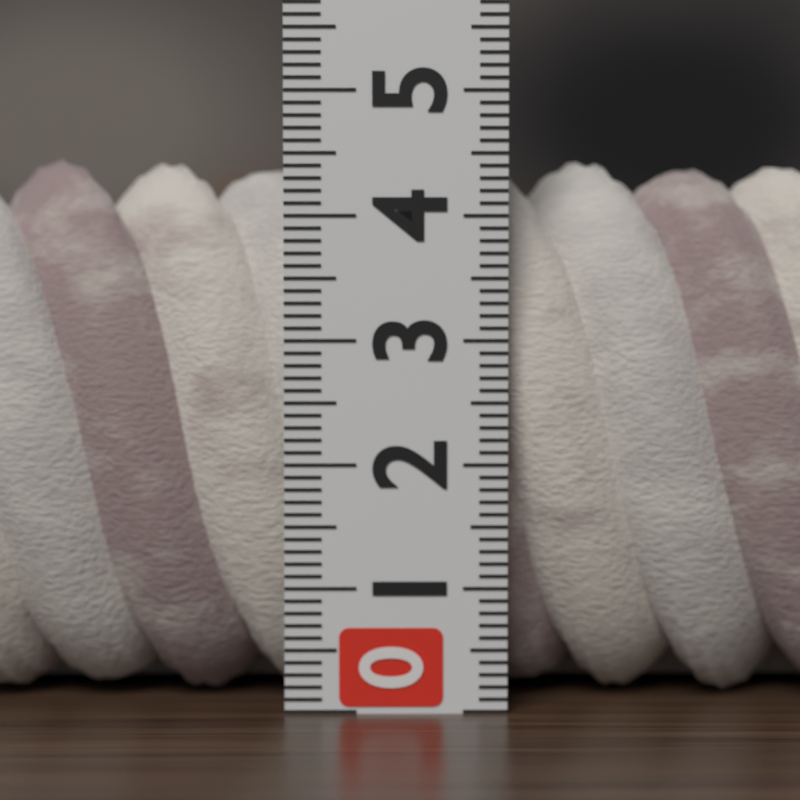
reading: 4.5 (no unit)
